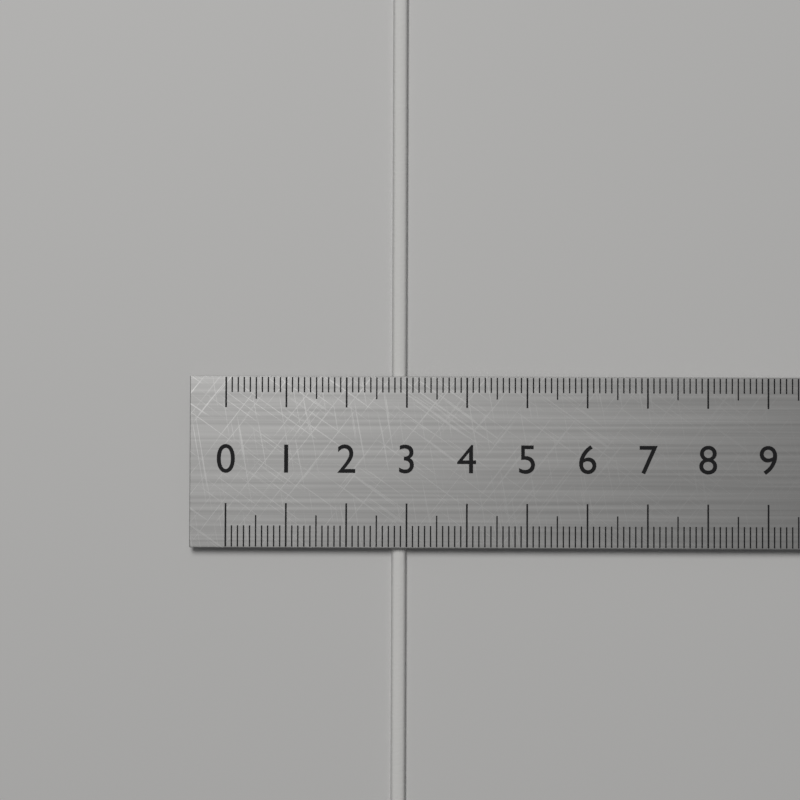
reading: 3.0 cm
